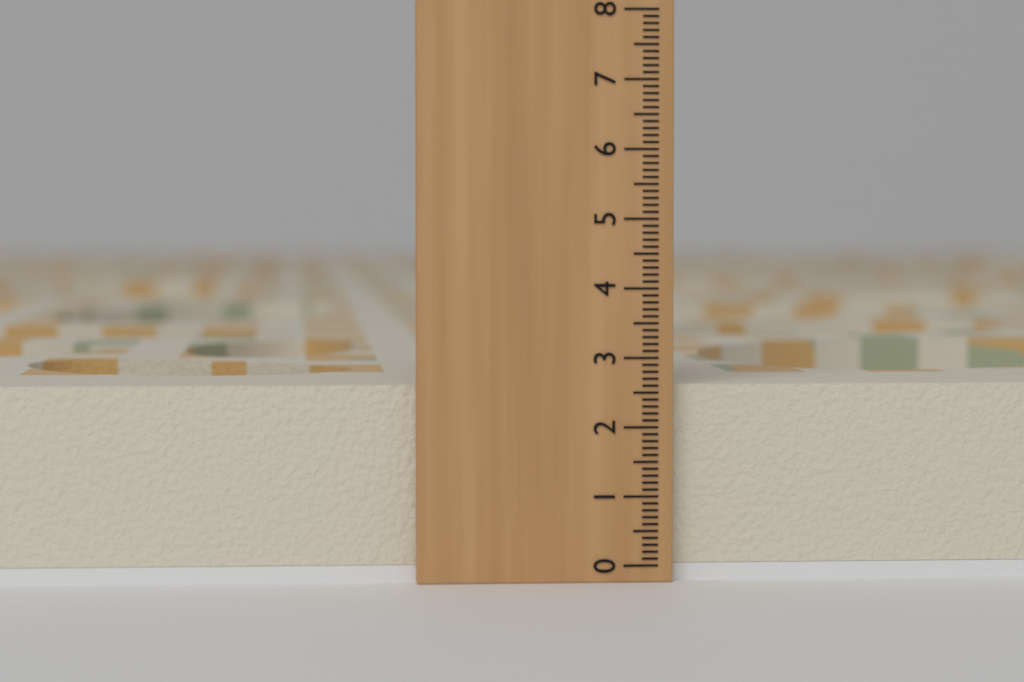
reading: 2.6 (no unit)
